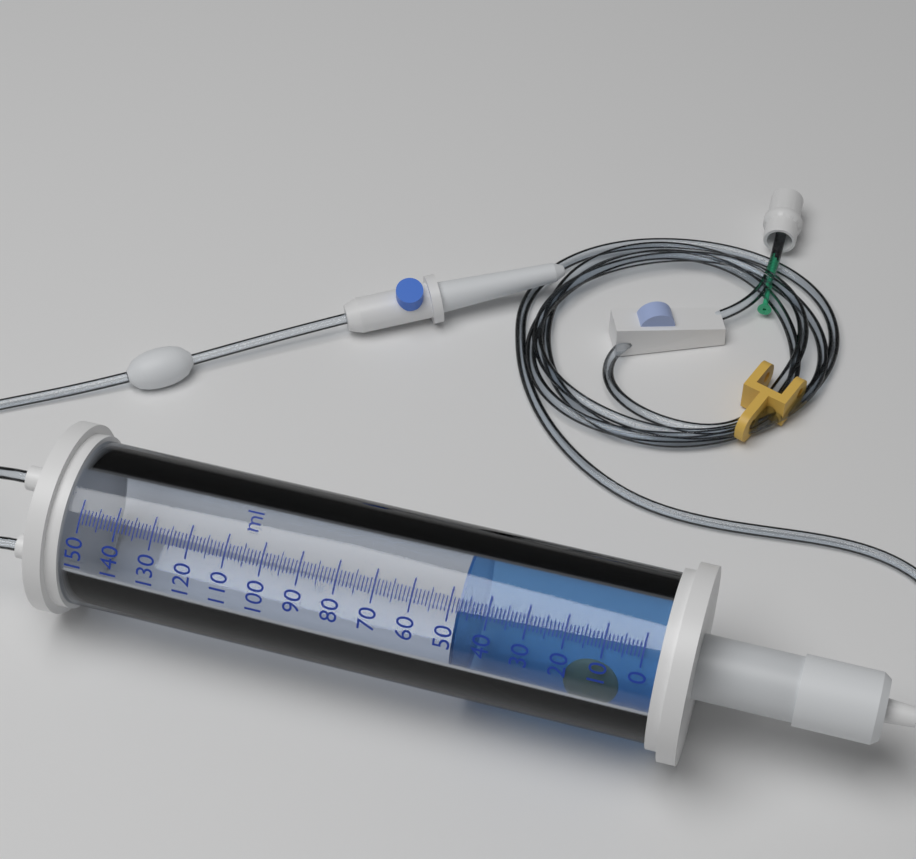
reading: 48 ml
